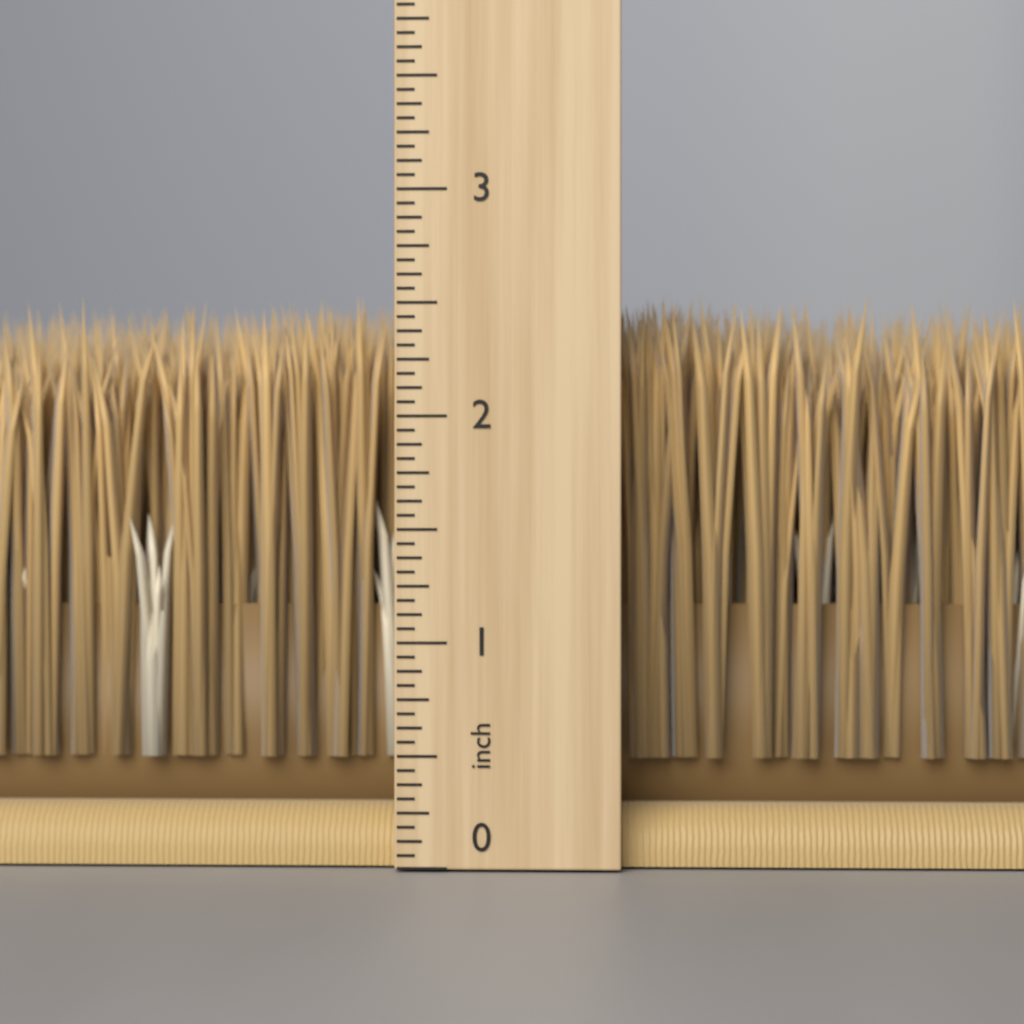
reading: 2.5625 inch
